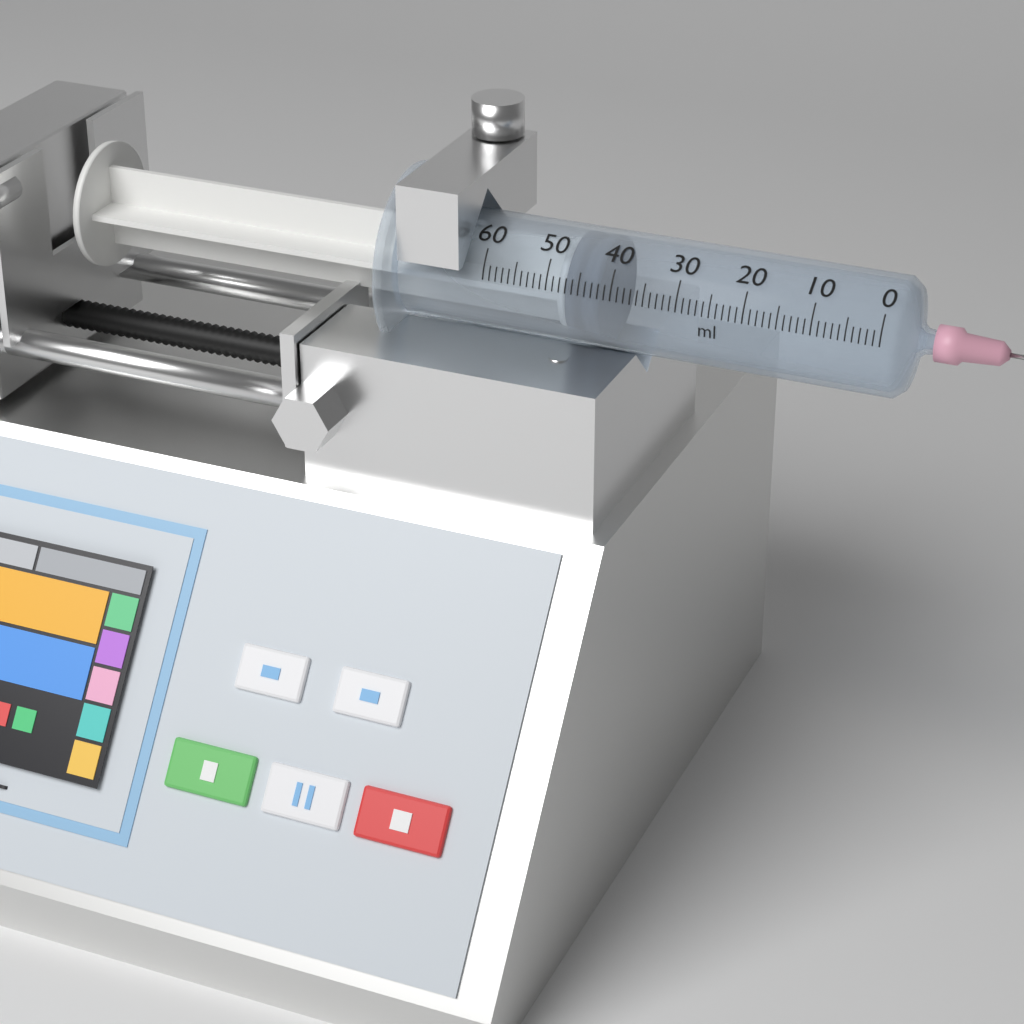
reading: 42 ml
